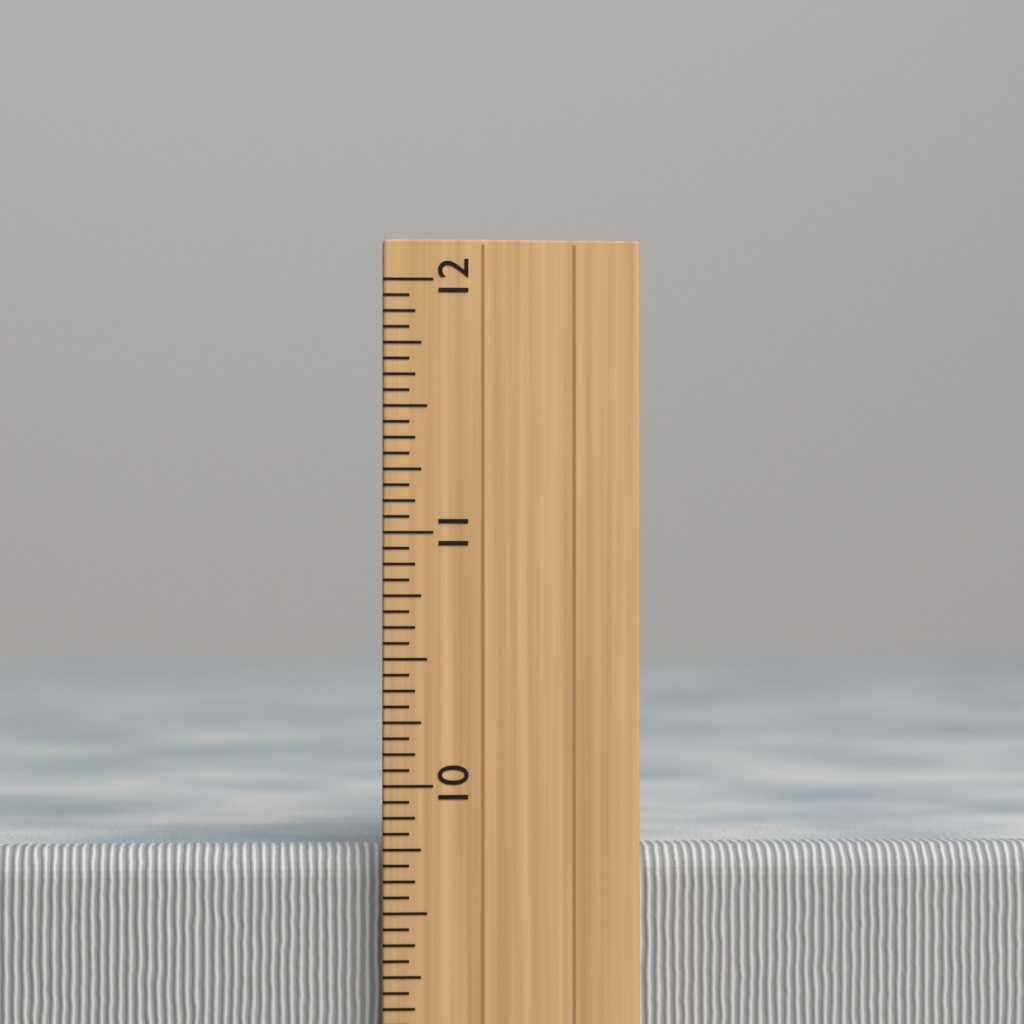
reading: 9.7500 inch
